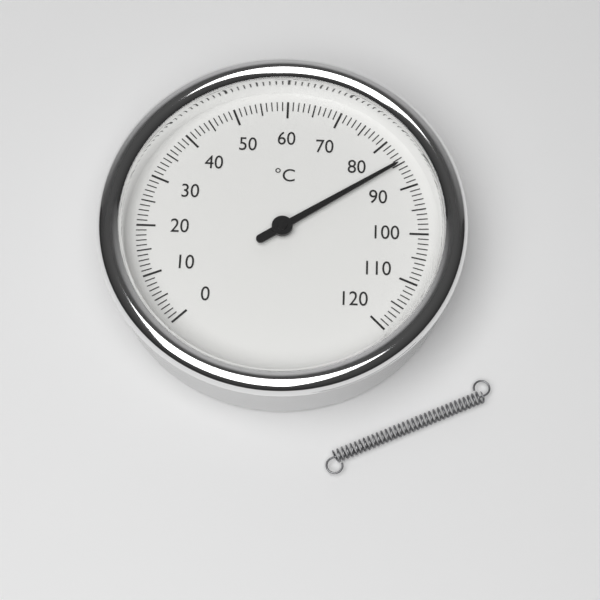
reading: 85 °C
